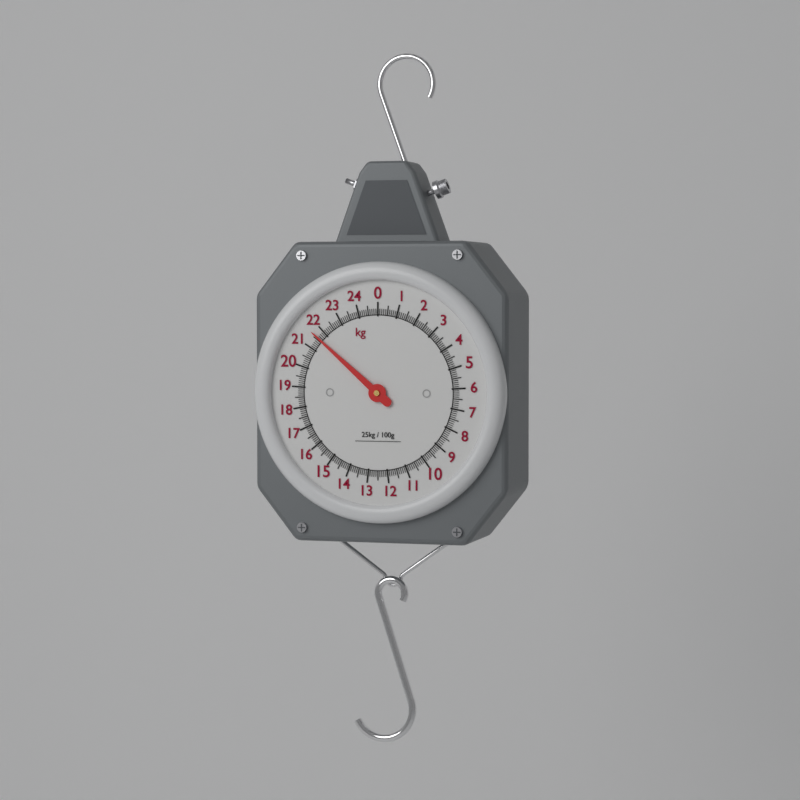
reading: 21.6 kg
